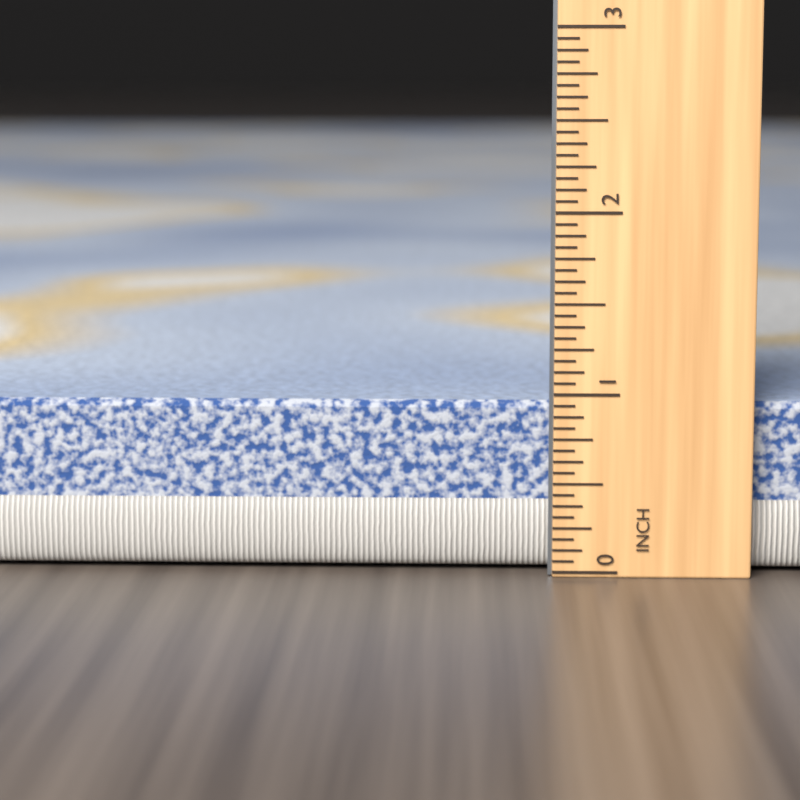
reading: 0.9375 in
